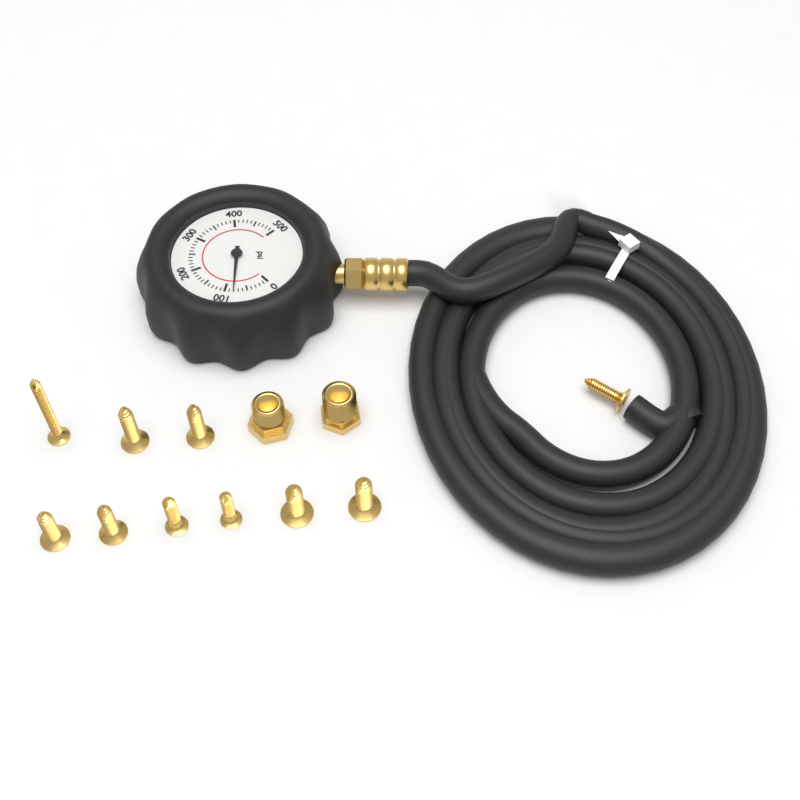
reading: 80 psi
